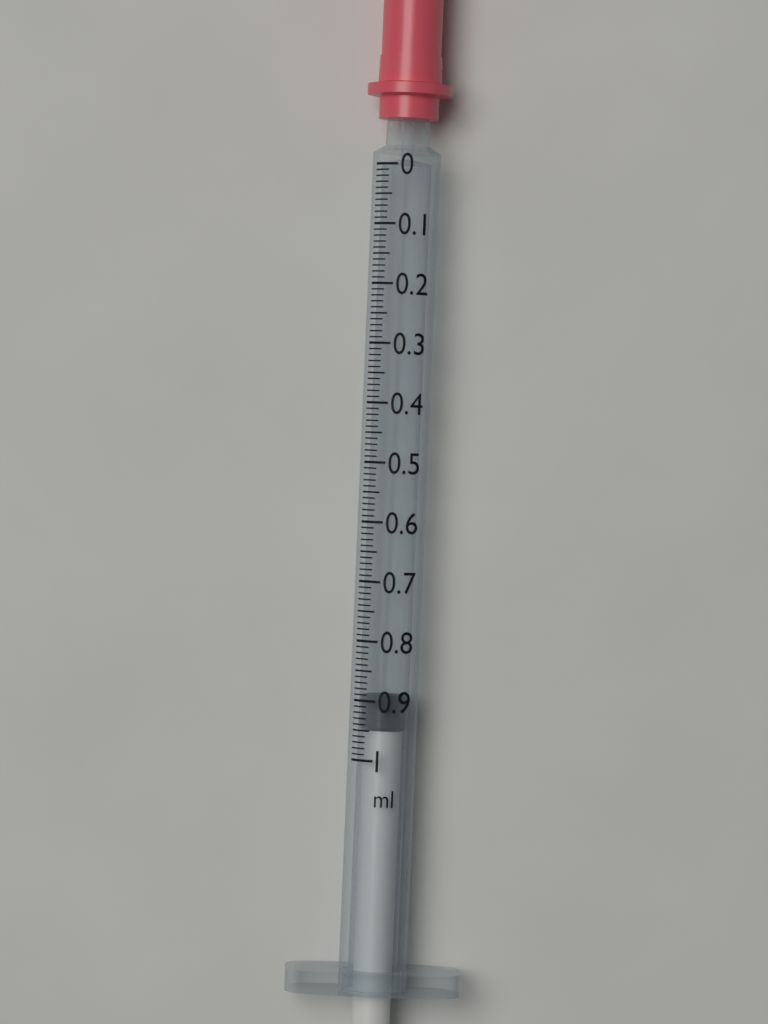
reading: 0.89 ml
